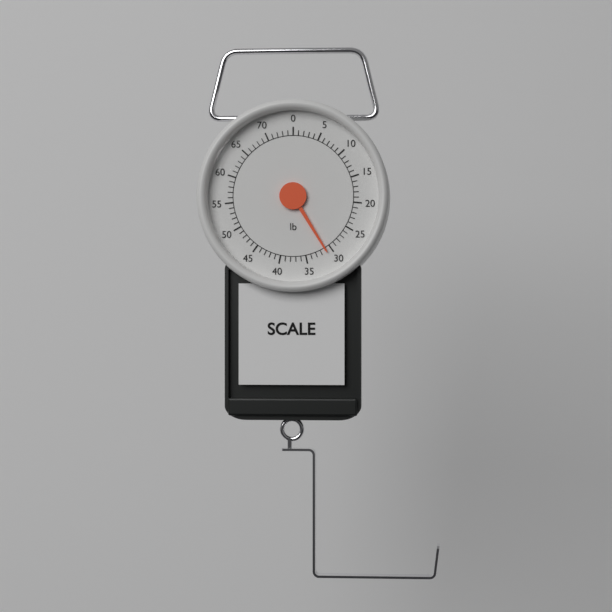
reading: 31 lb
